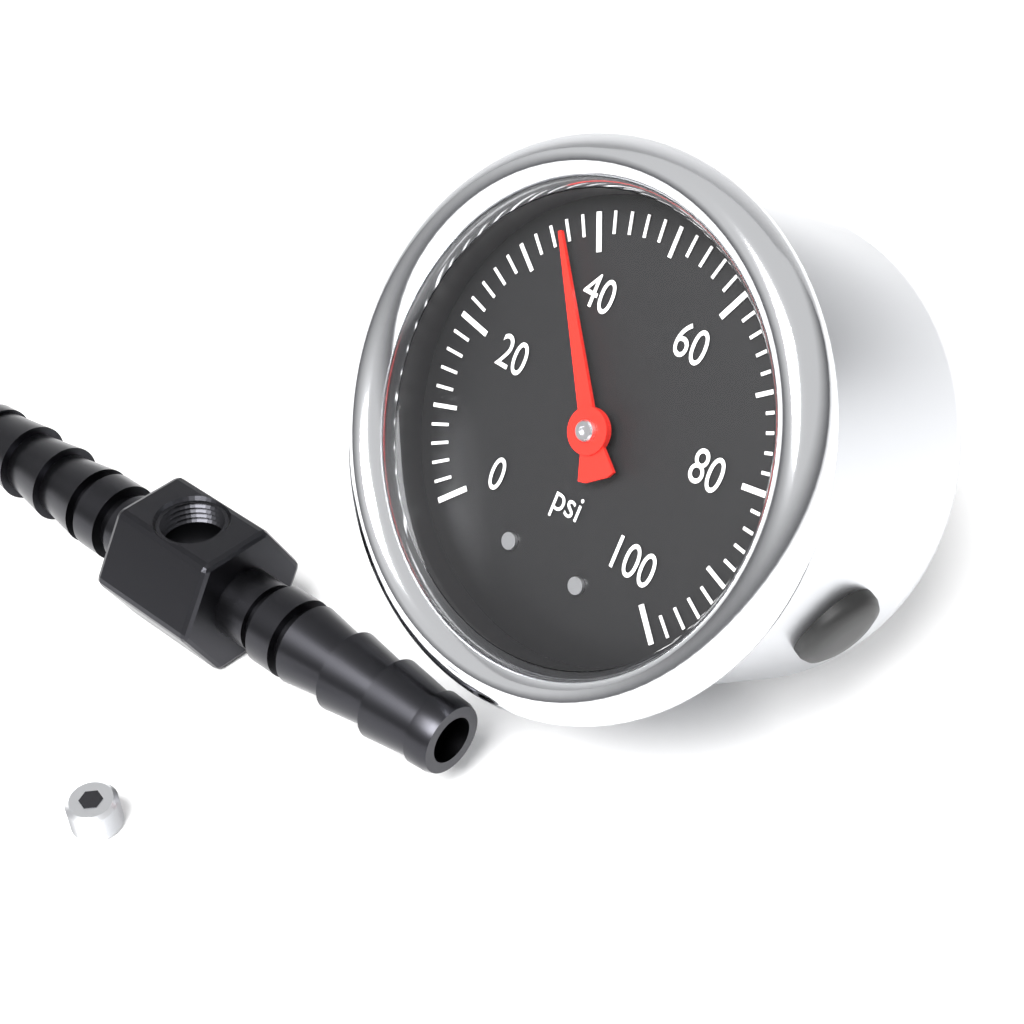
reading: 36 psi
